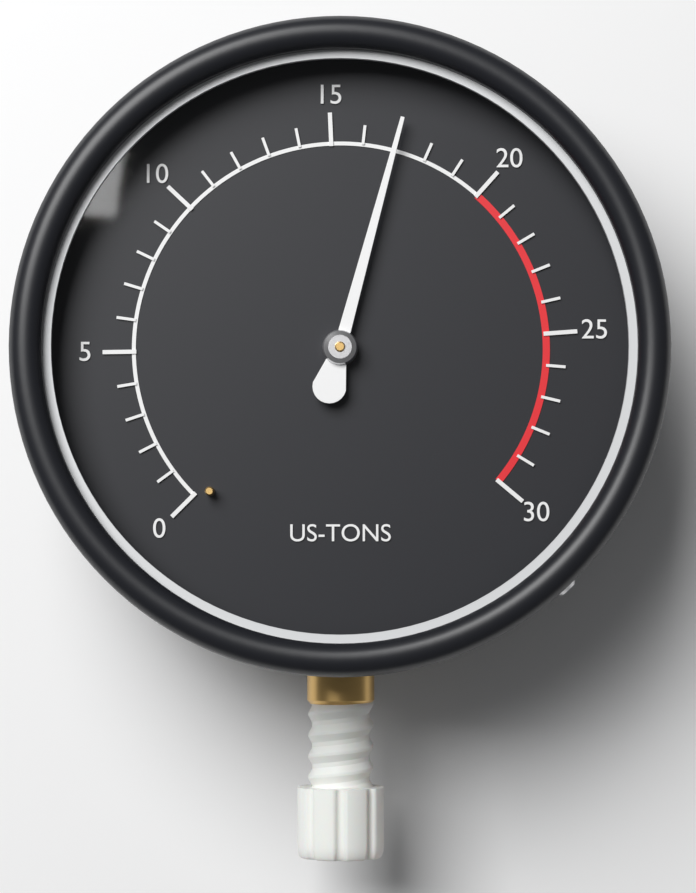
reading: 17 US-TONS
